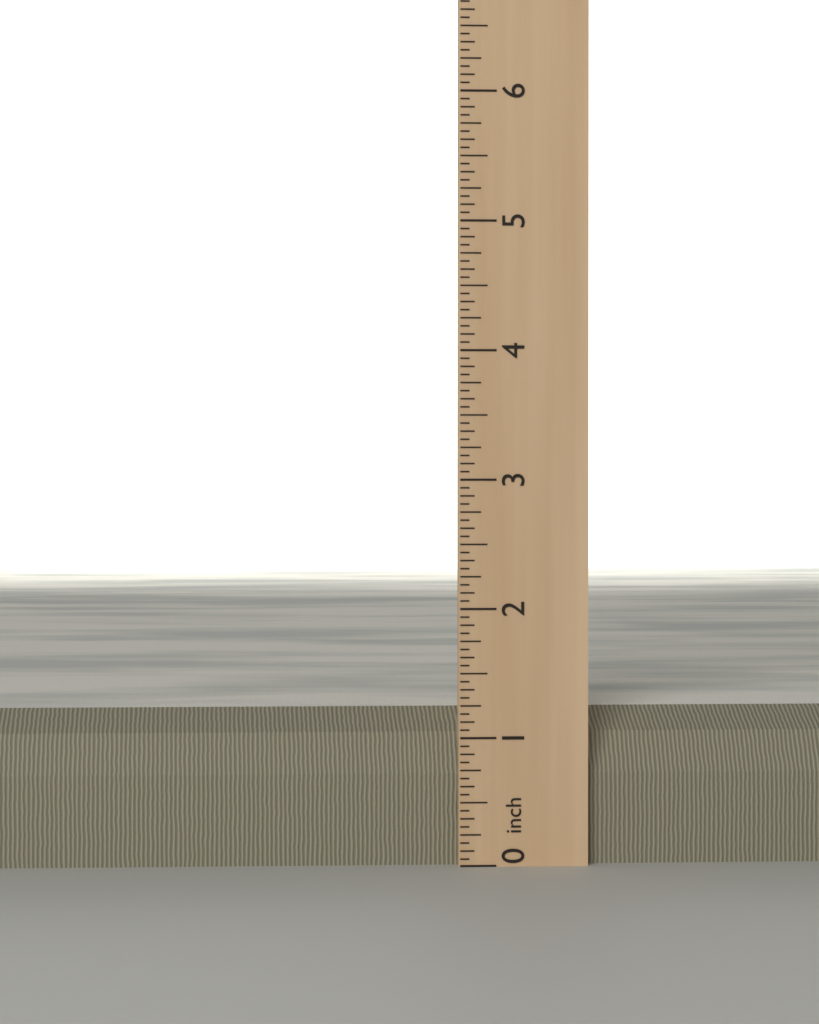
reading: 1.1875 inch
